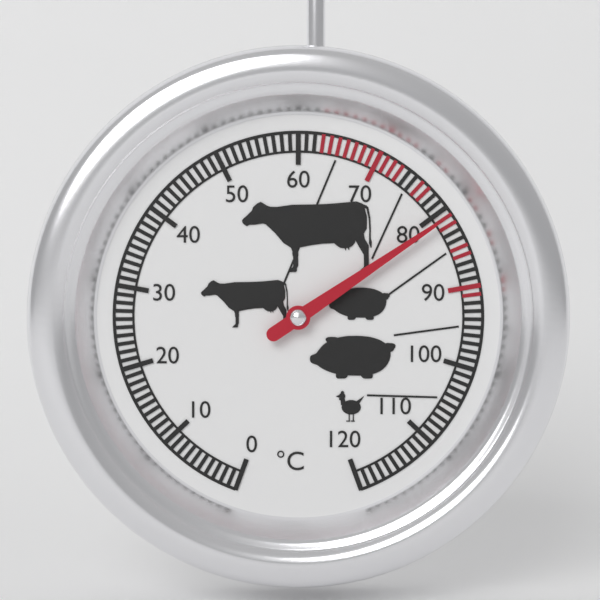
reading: 81 °C
